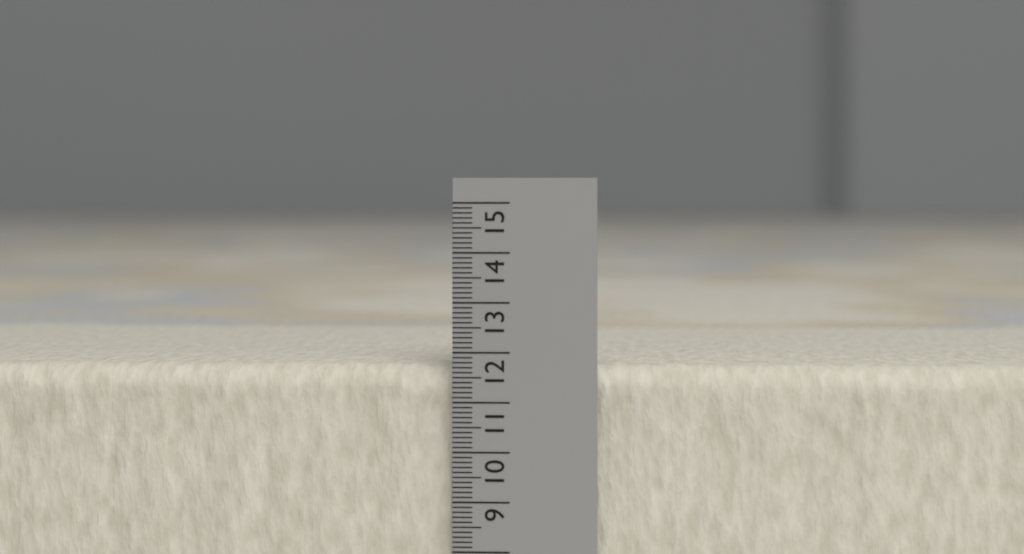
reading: 11.7 (no unit)
